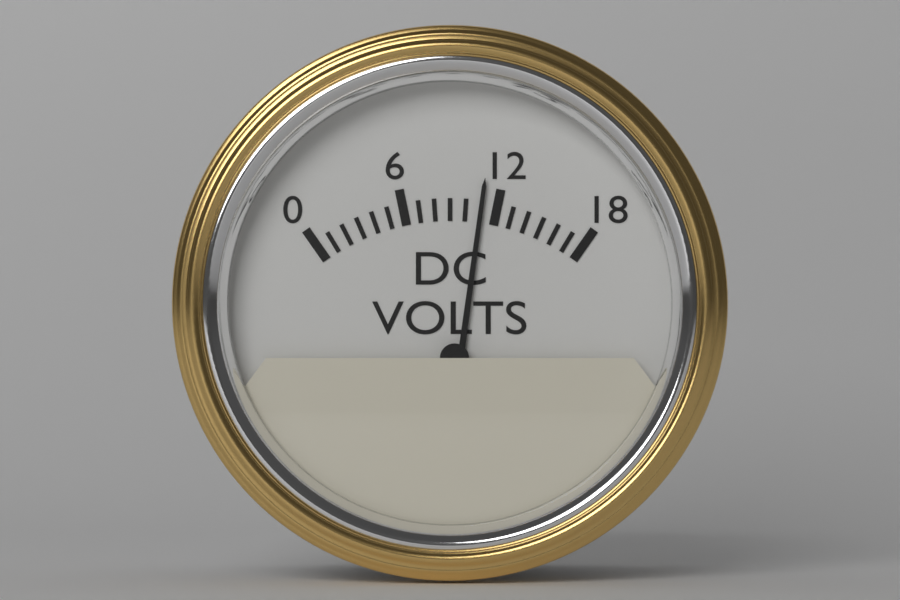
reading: 11 V
